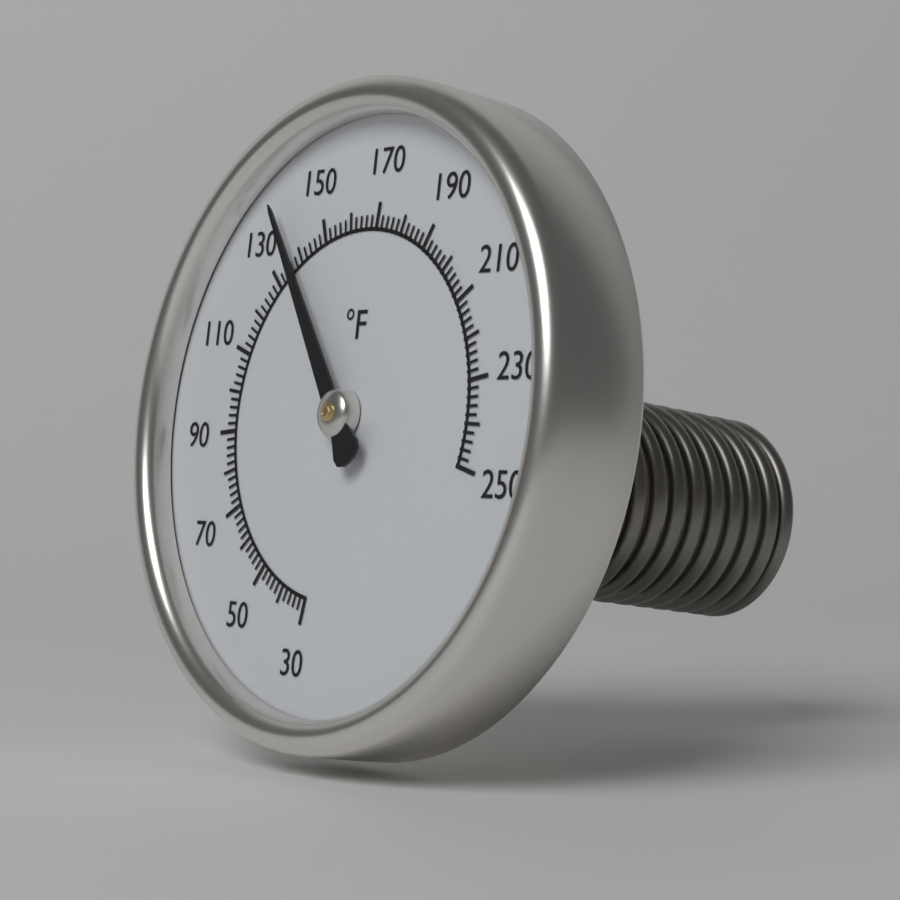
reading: 138 °F
